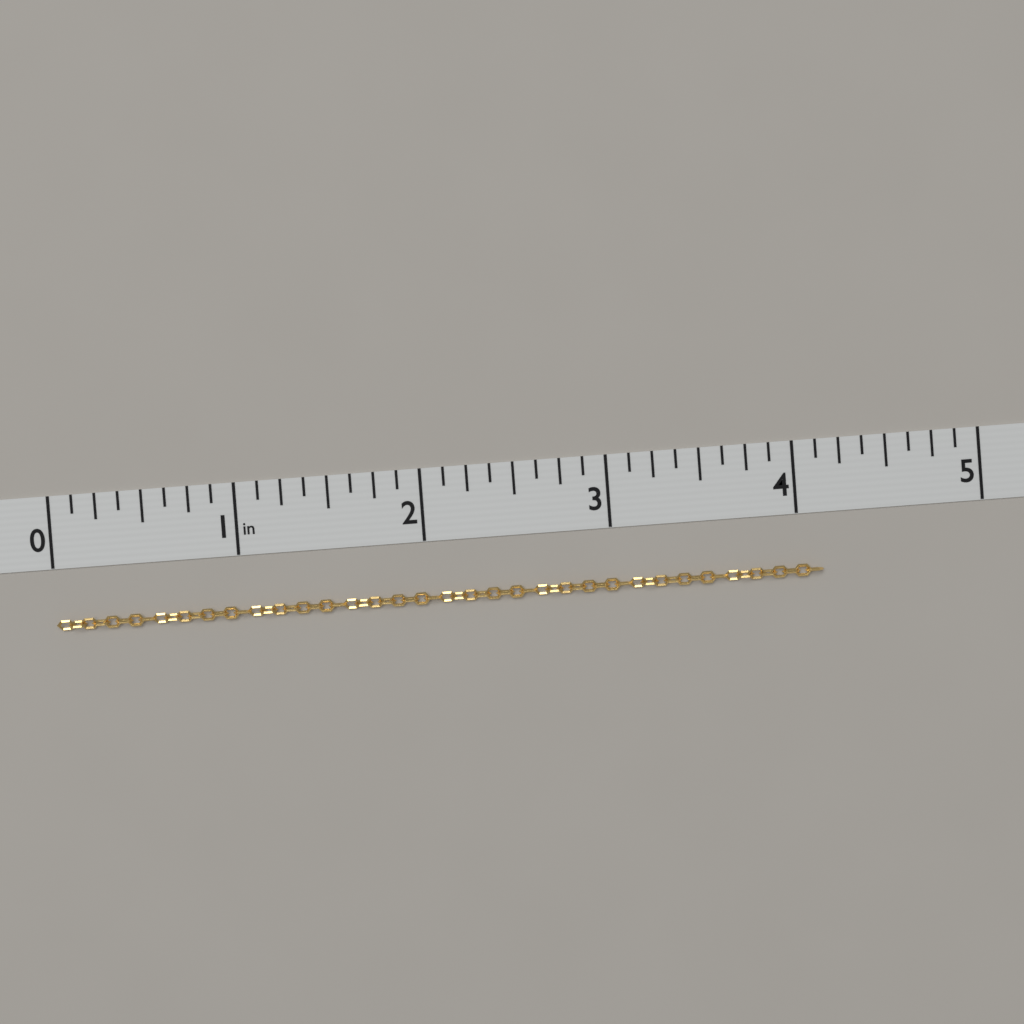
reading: 4.125 in
